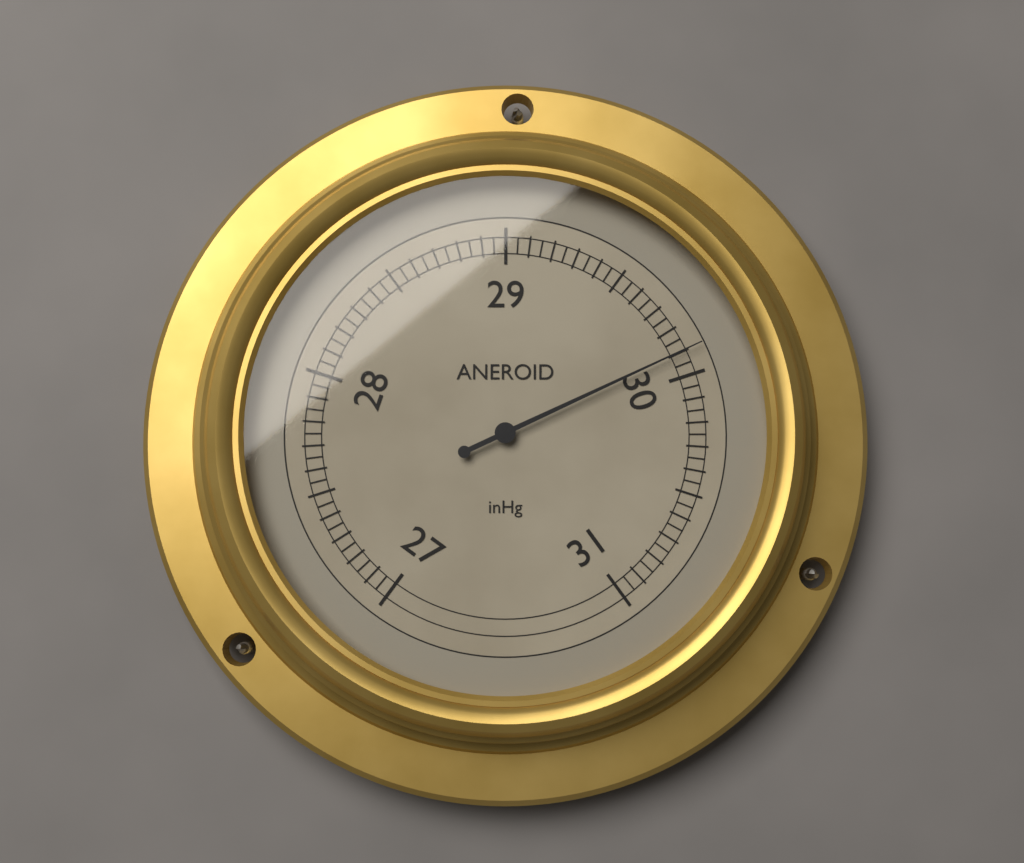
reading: 29.90 inHg
